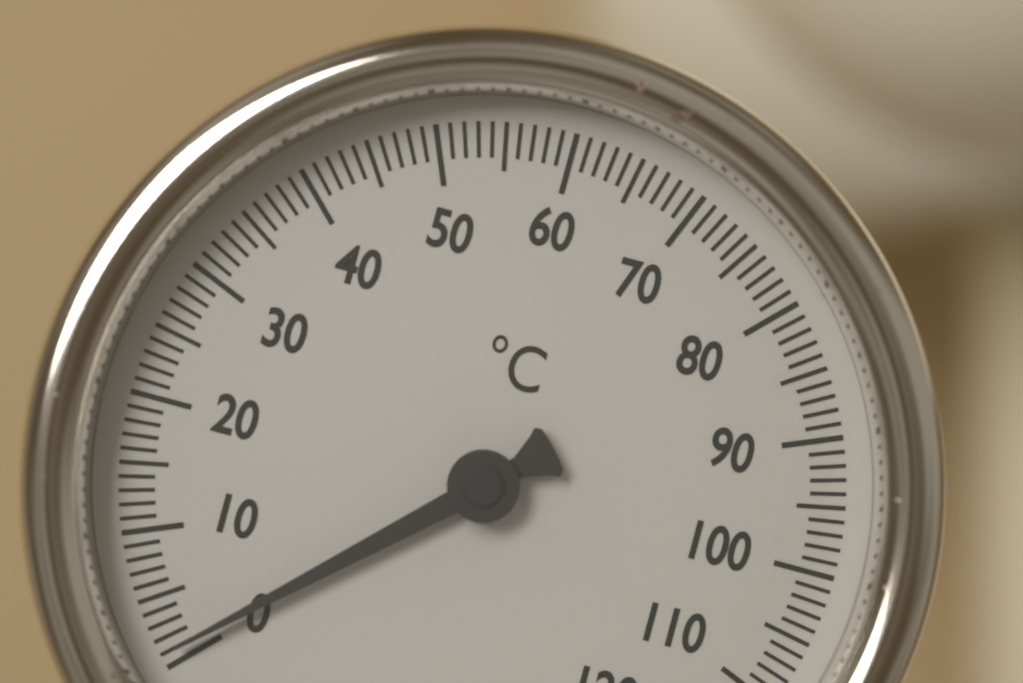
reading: 1 °C
